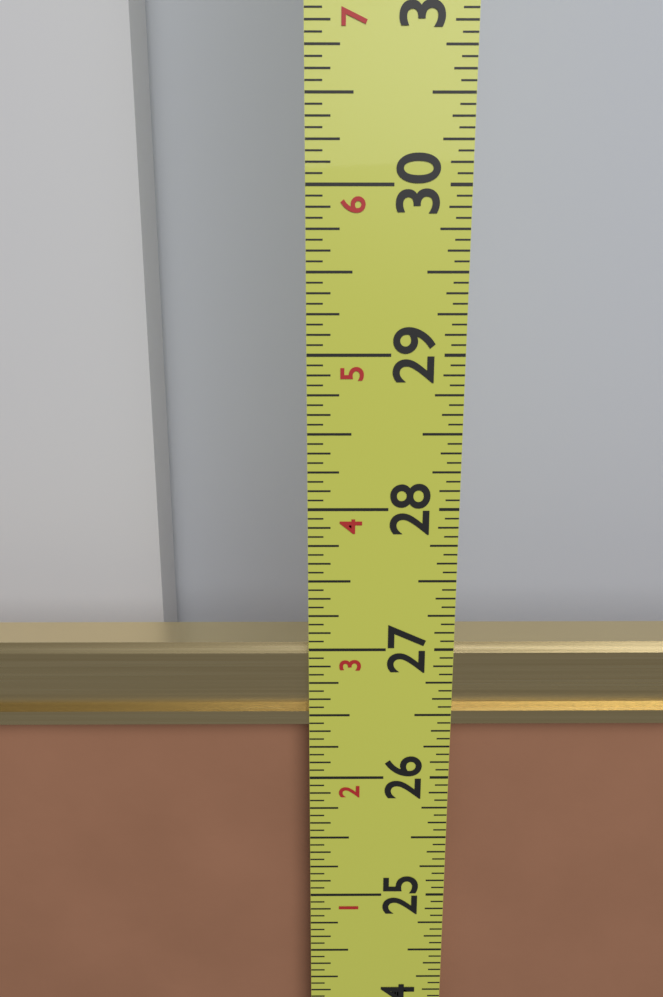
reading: 27.0000 in
